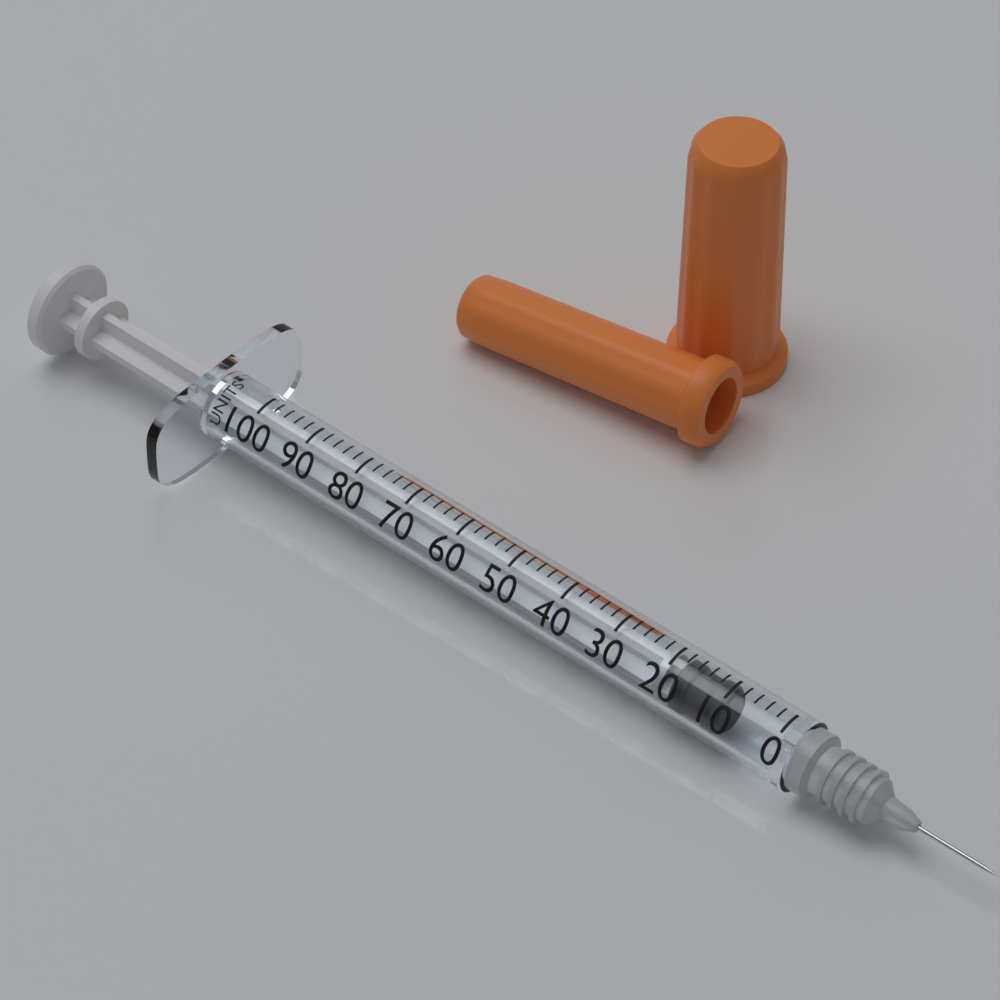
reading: 10 units
